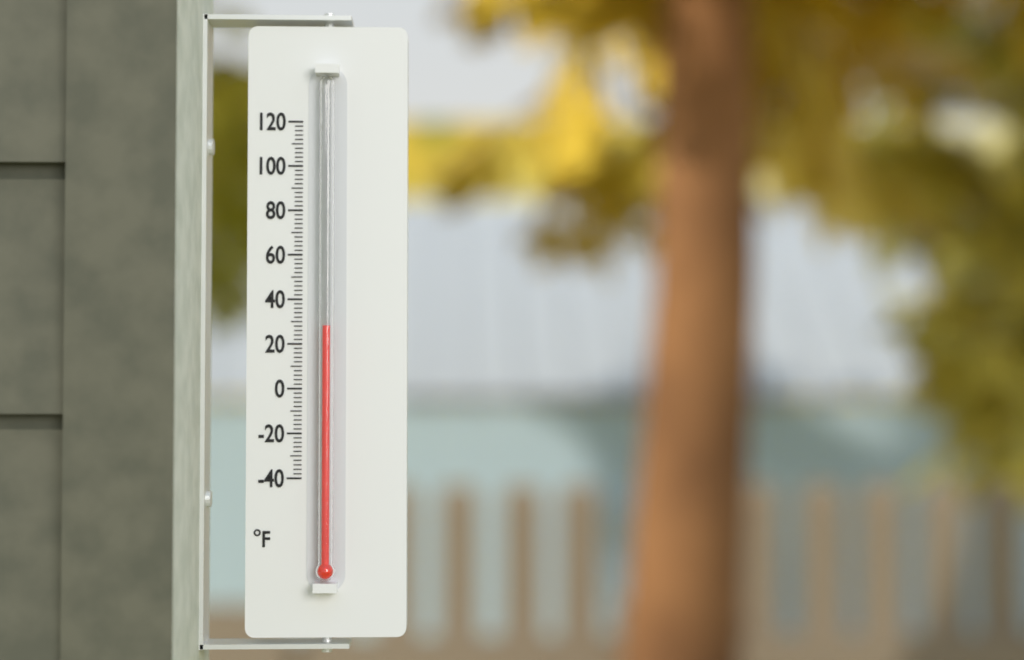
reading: 28 °F
